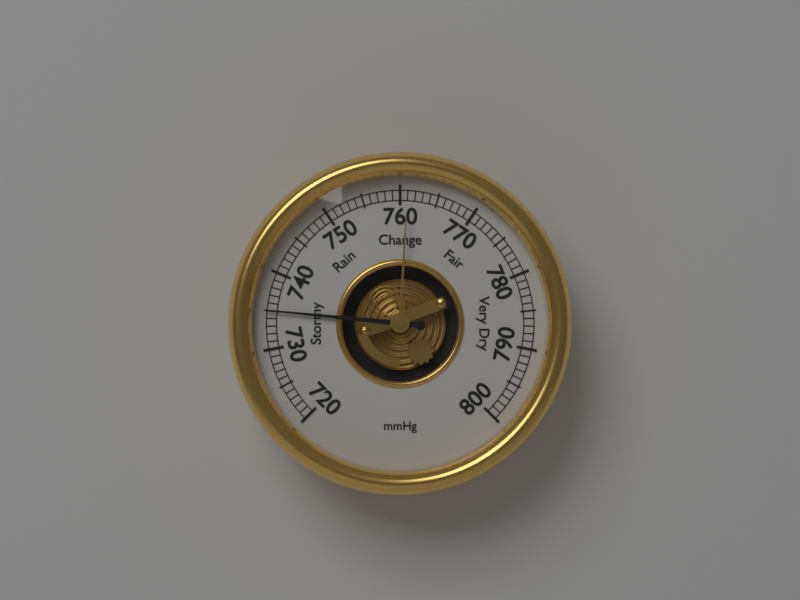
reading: 735 mmHg
